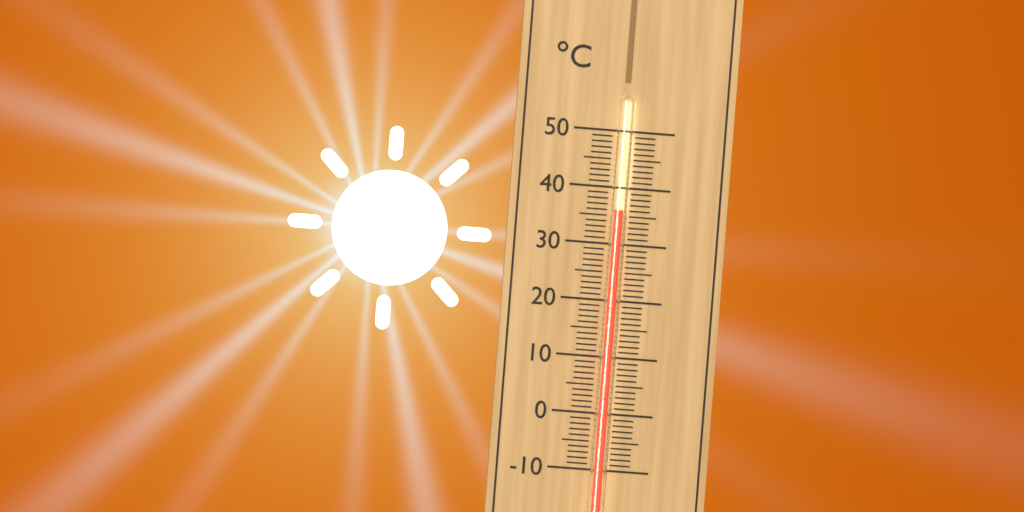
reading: 36 °C
